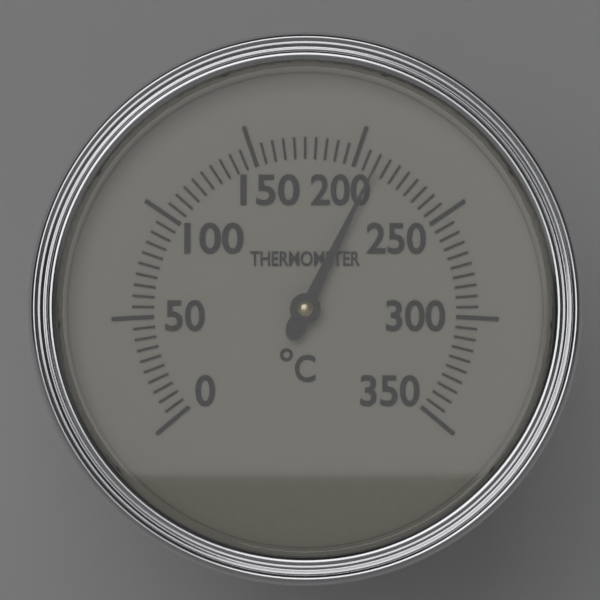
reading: 210 °C
